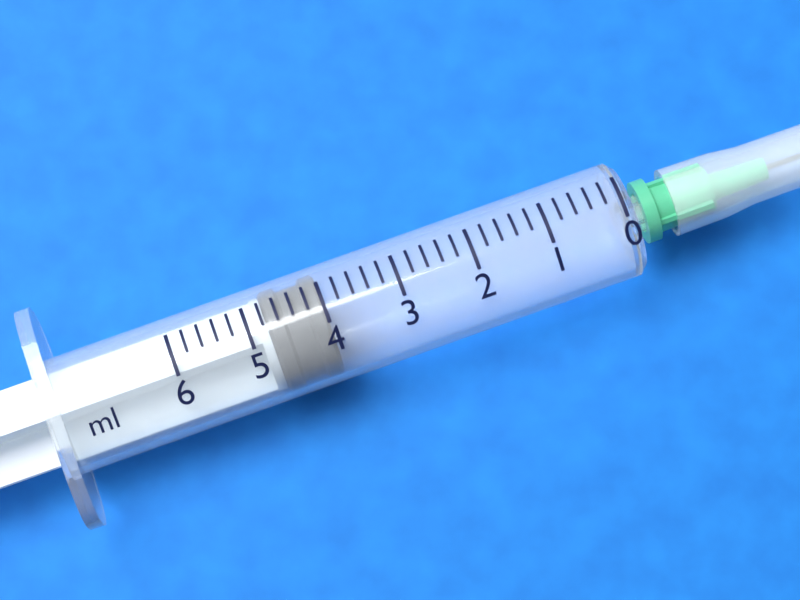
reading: 4.0 ml
